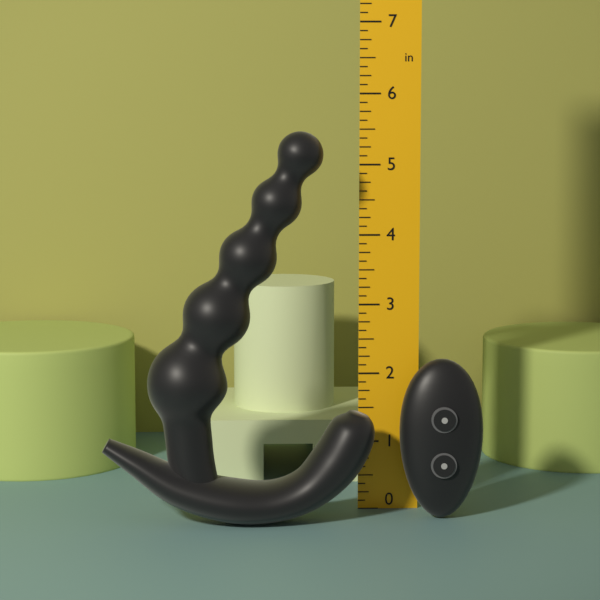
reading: 5.500 in
